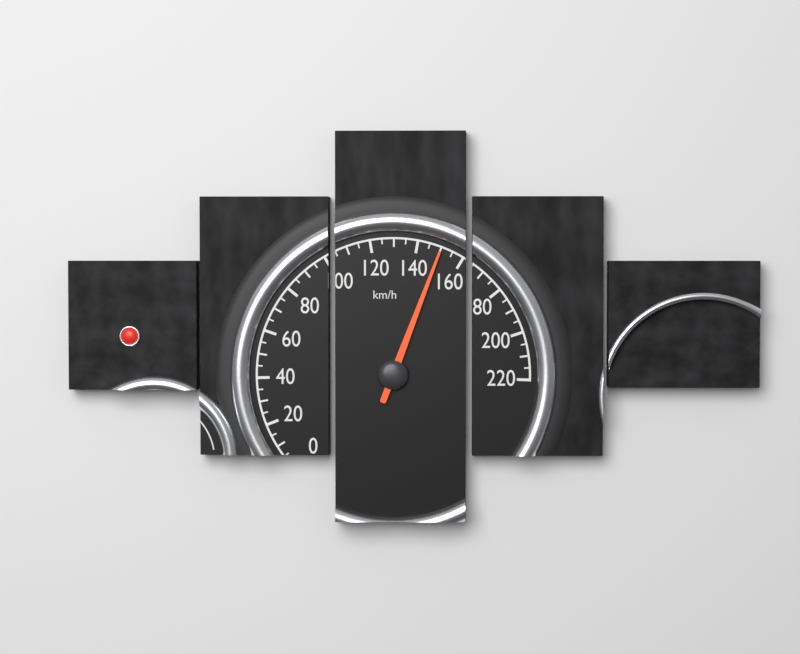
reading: 150 km/h
